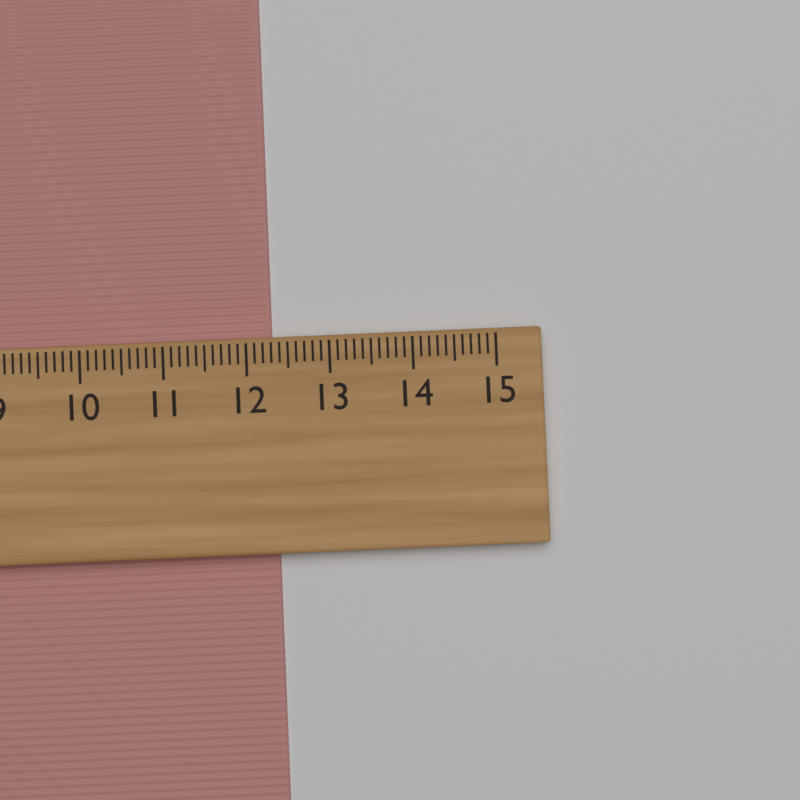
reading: 12.3 cm
